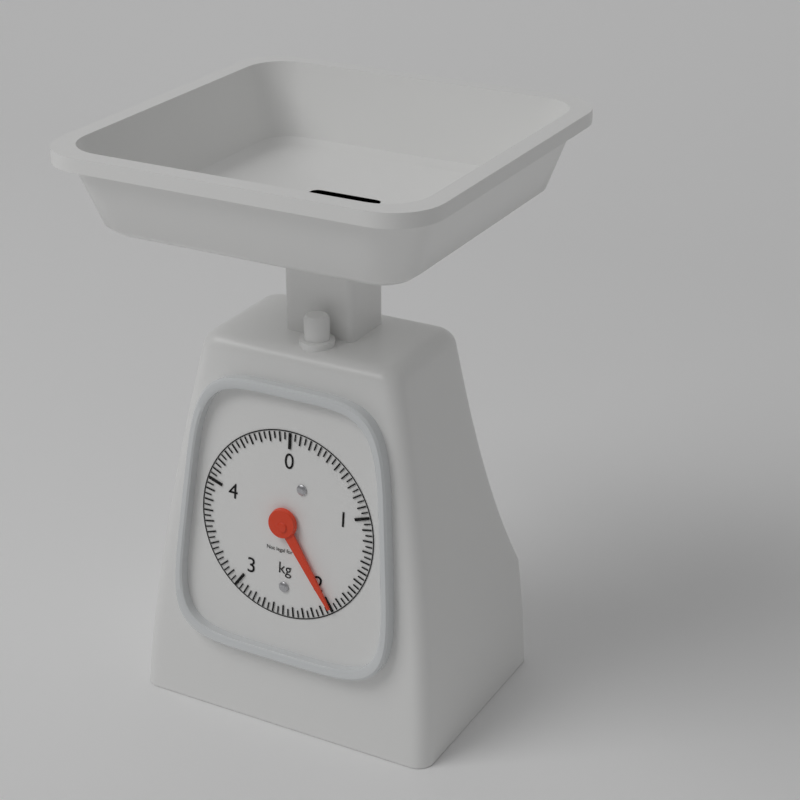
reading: 2.00 kg
